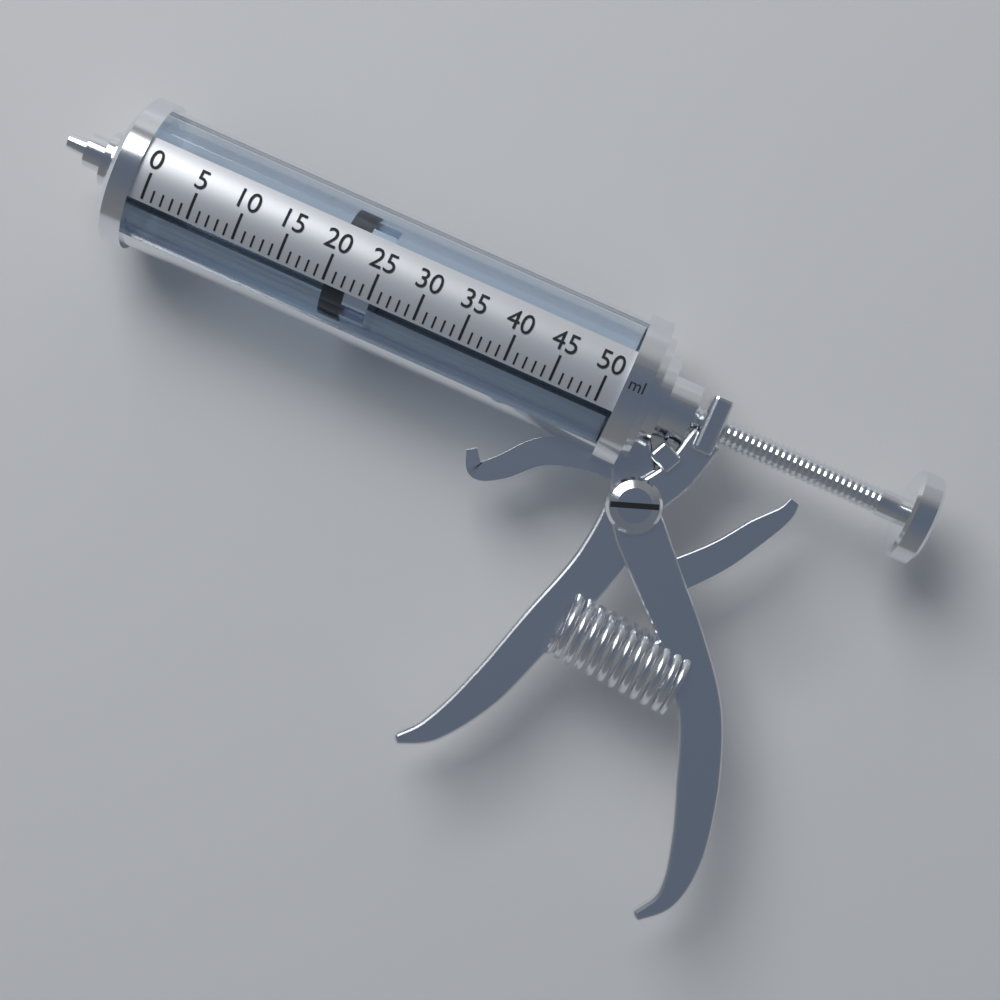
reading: 20 ml
